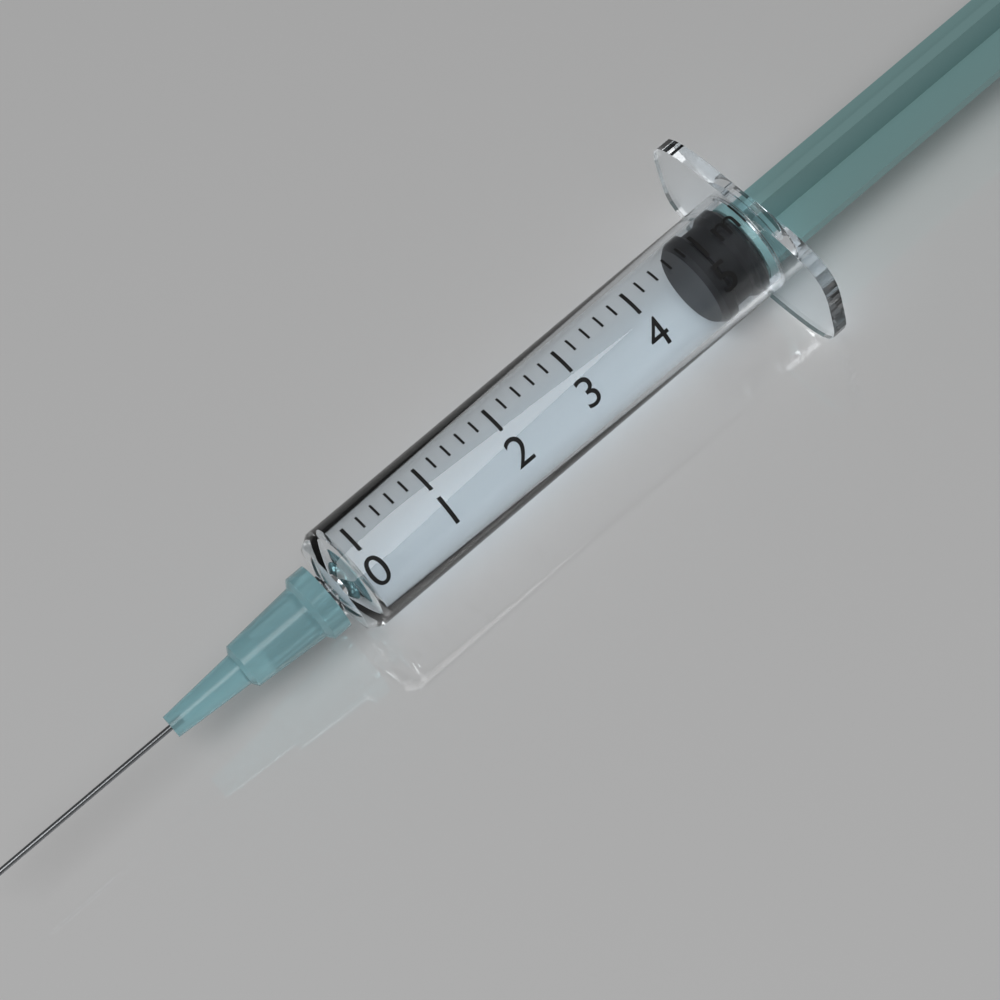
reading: 4.8 ml
